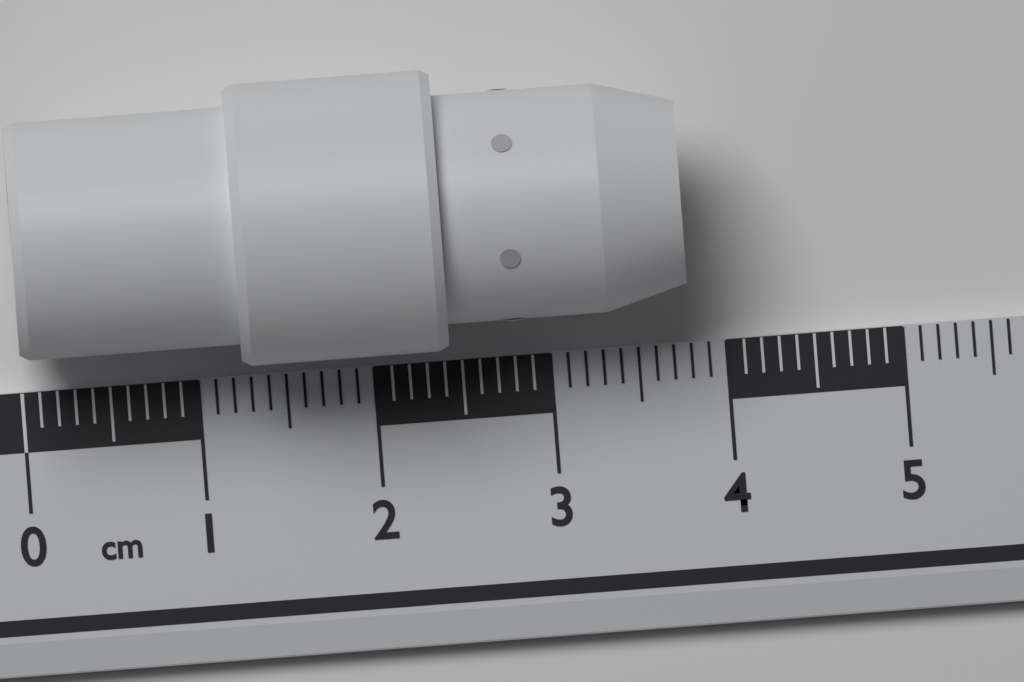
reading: 3.8 cm
